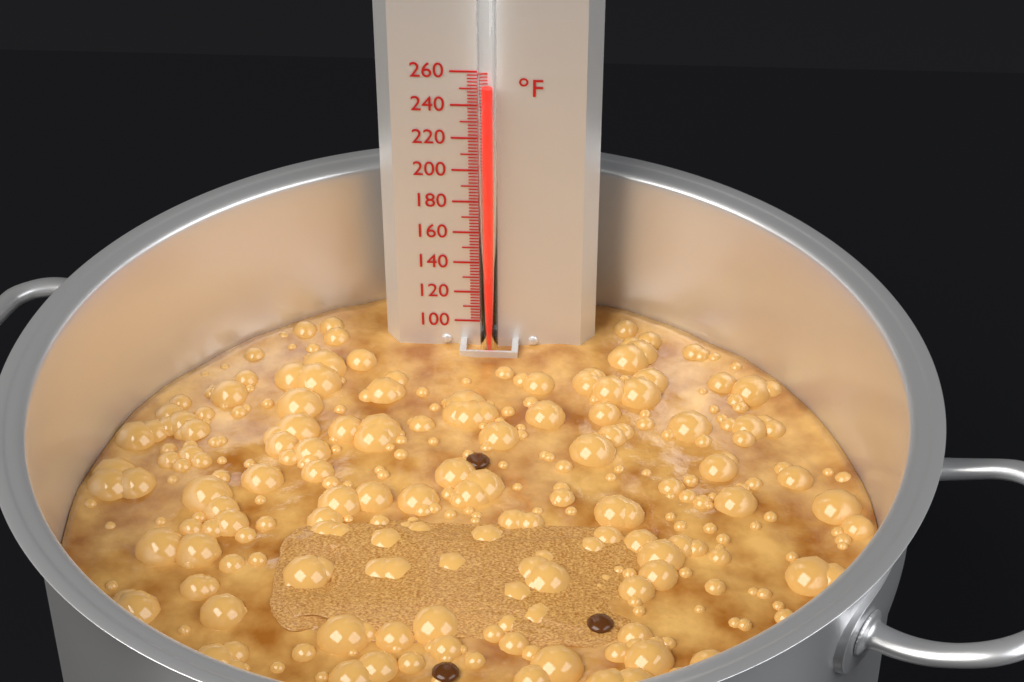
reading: 254 °F
